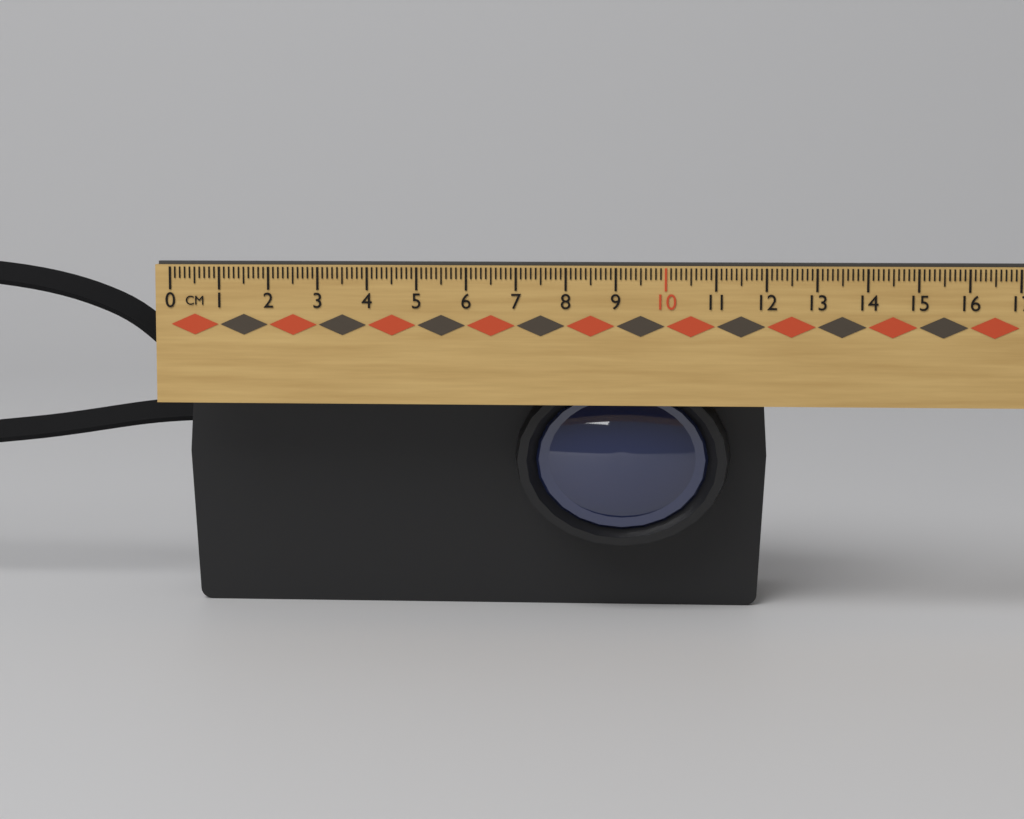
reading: 12.1 cm
